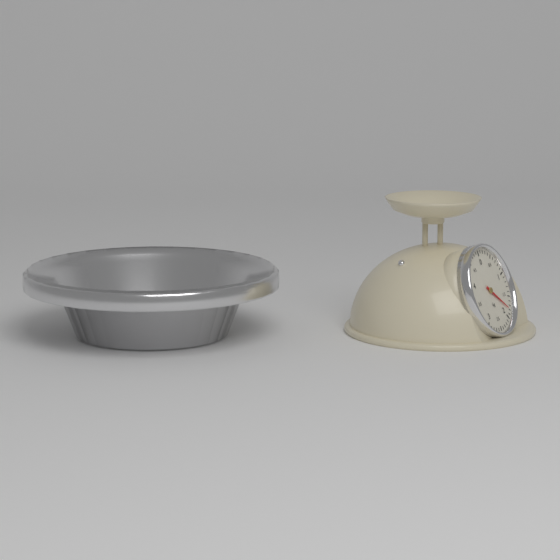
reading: 1.8 kg
